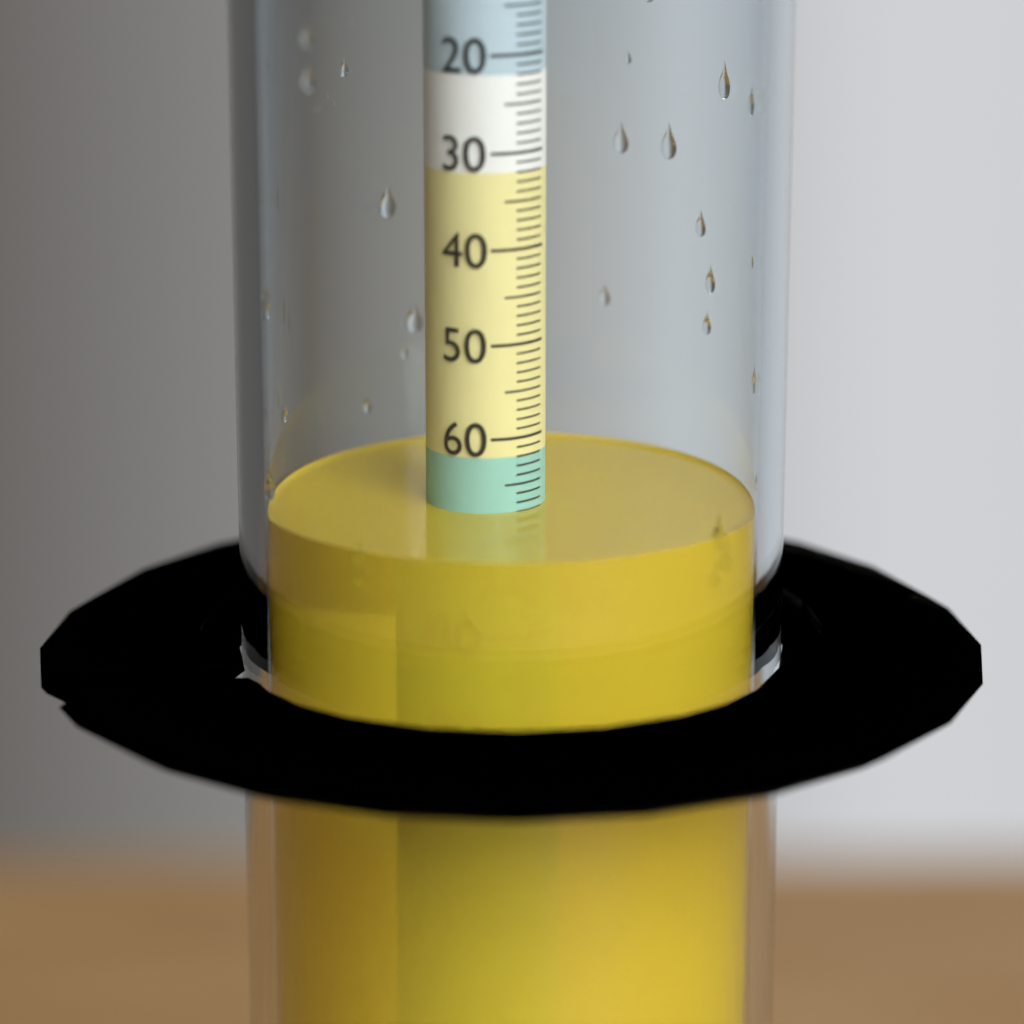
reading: 68 (no unit)
